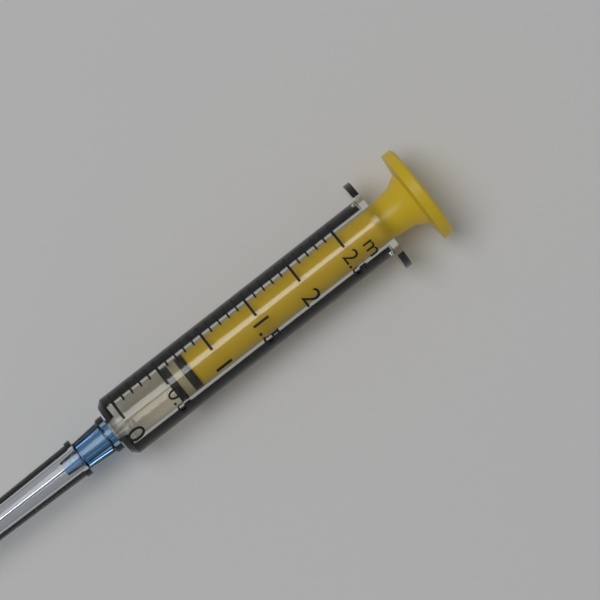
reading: 0.5 ml
